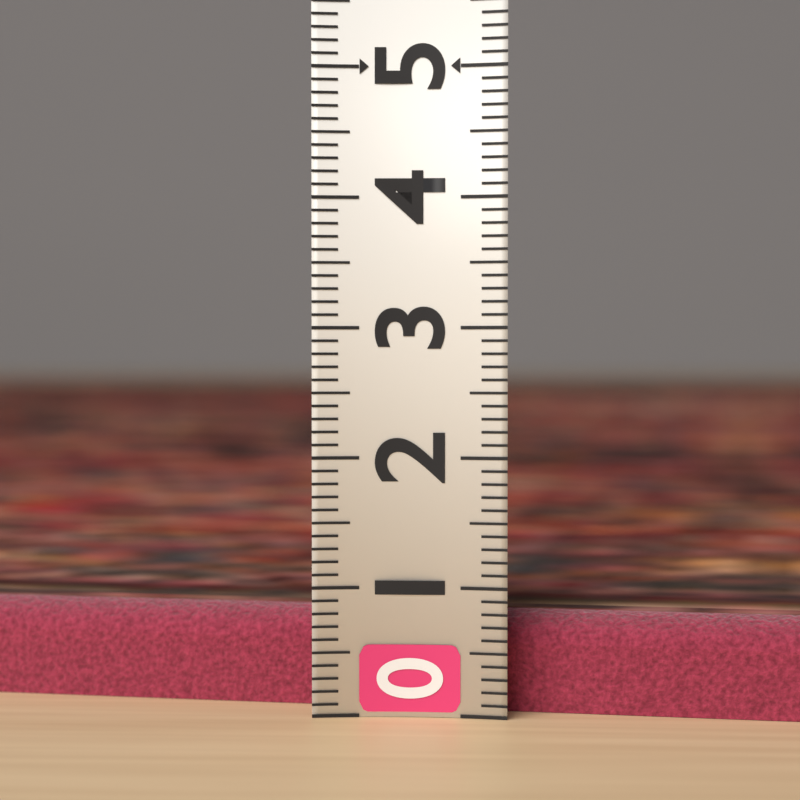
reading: 0.8 (no unit)
